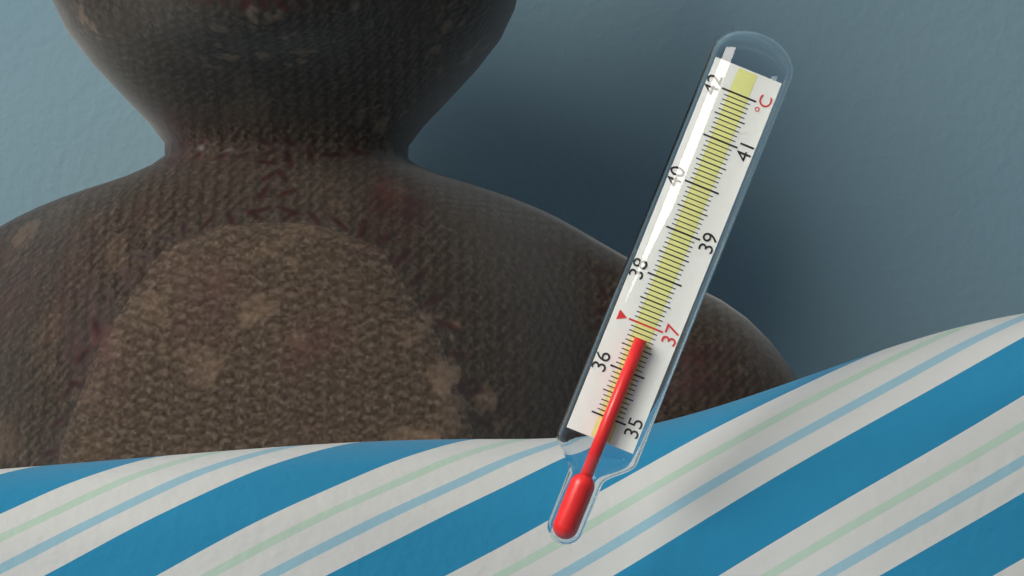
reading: 36.7 °C
